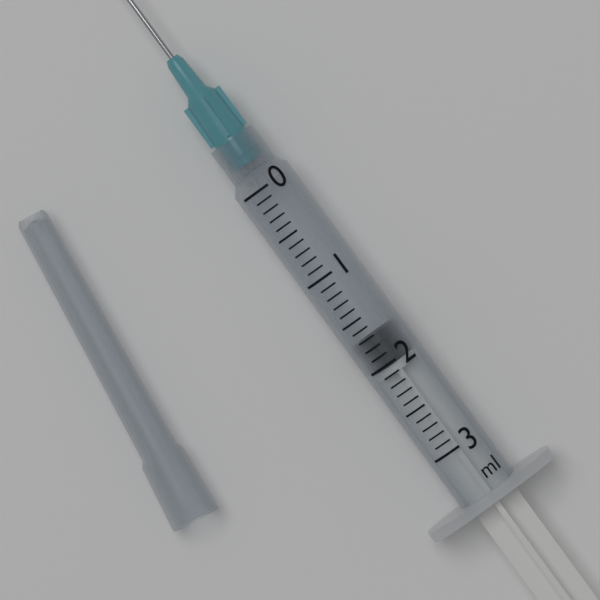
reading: 1.7 ml
